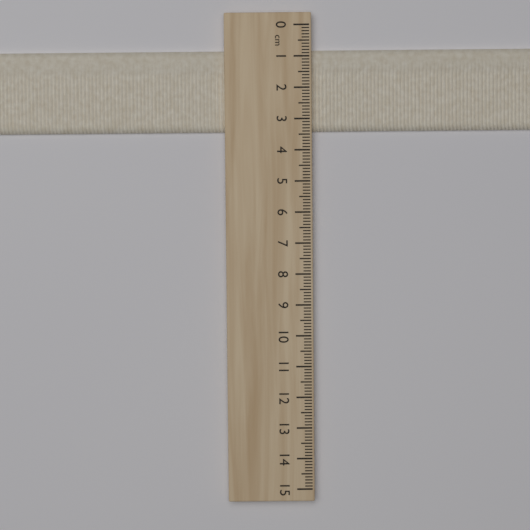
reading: 3.4 cm
